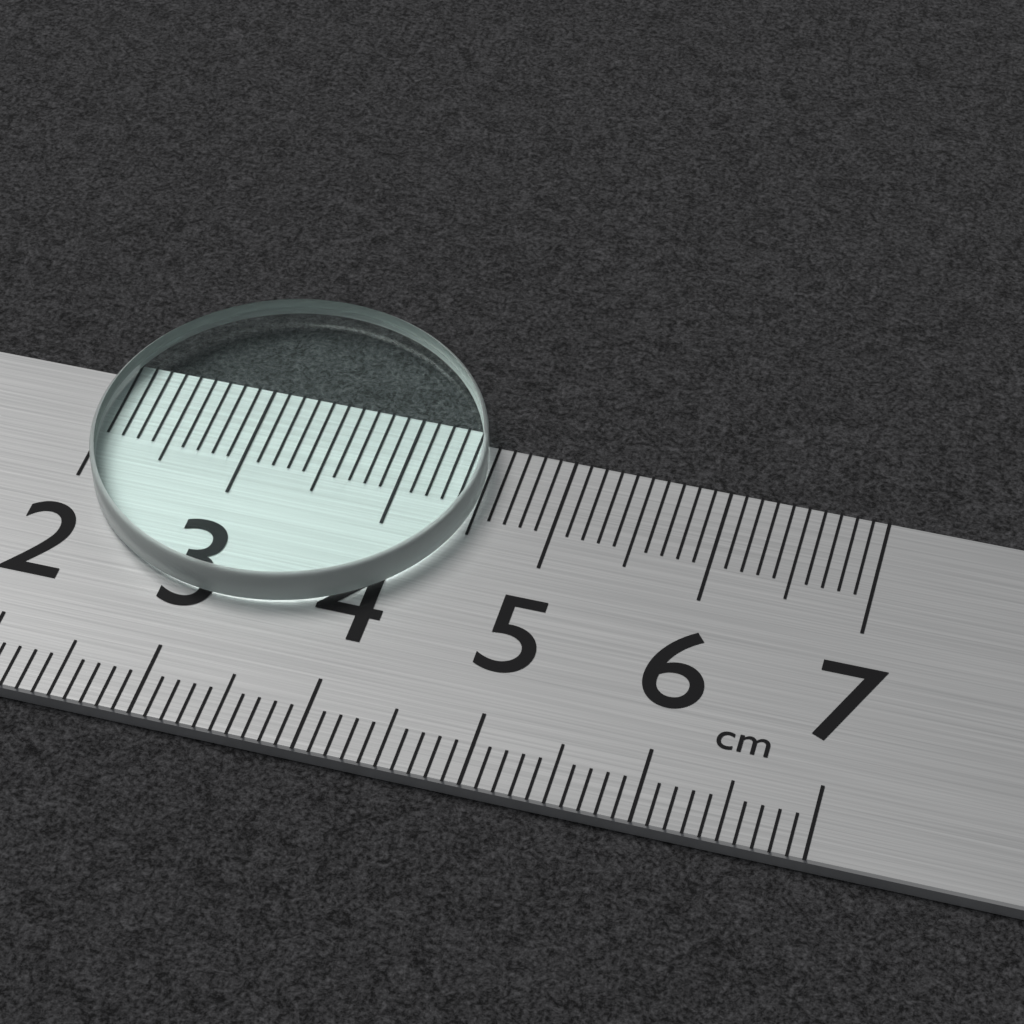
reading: 4.5 cm
